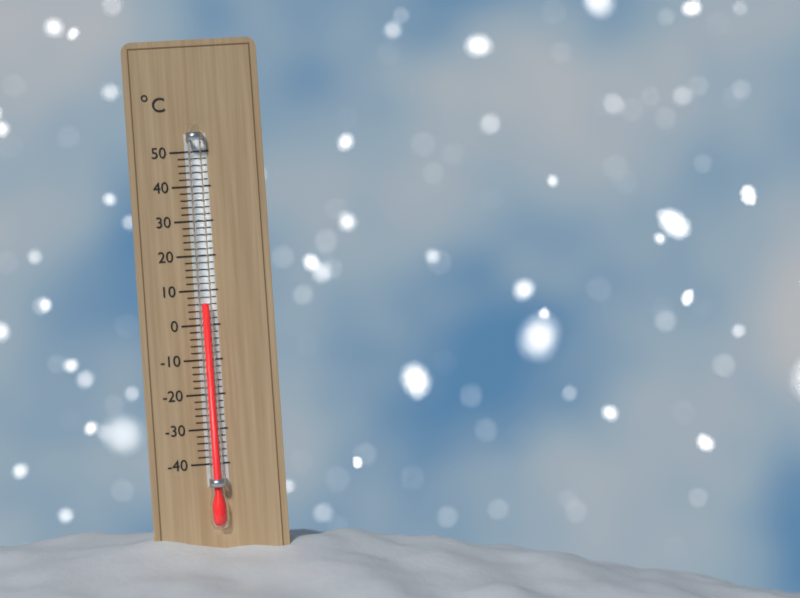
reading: 6 °C
